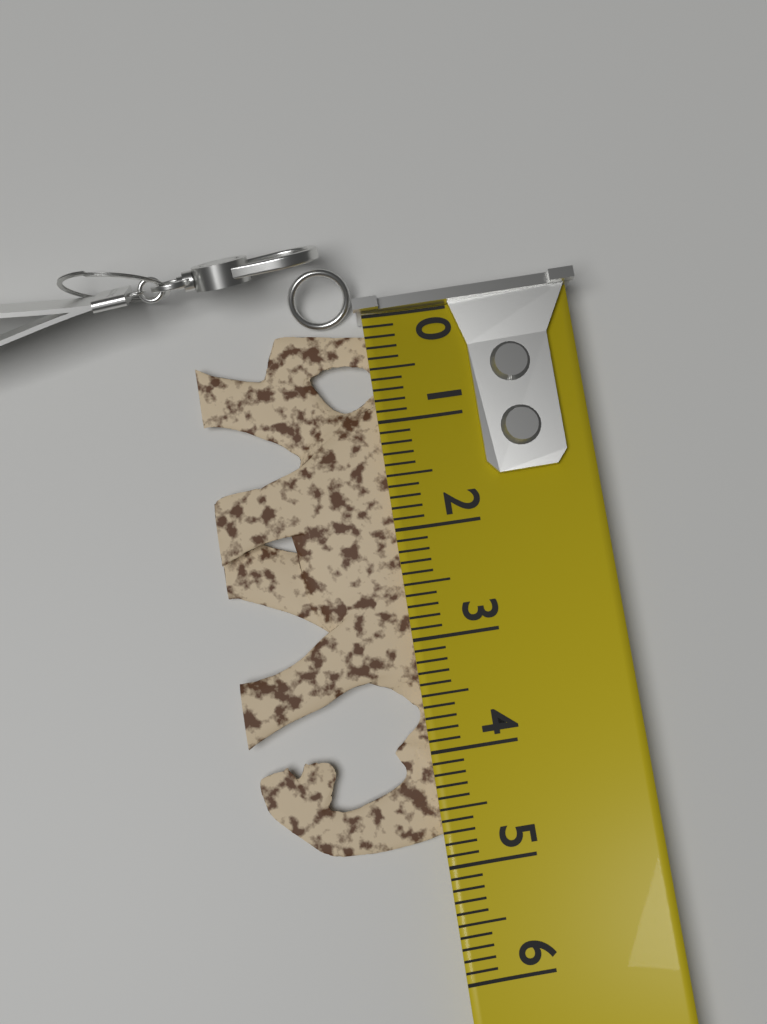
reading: 4.8 (no unit)
